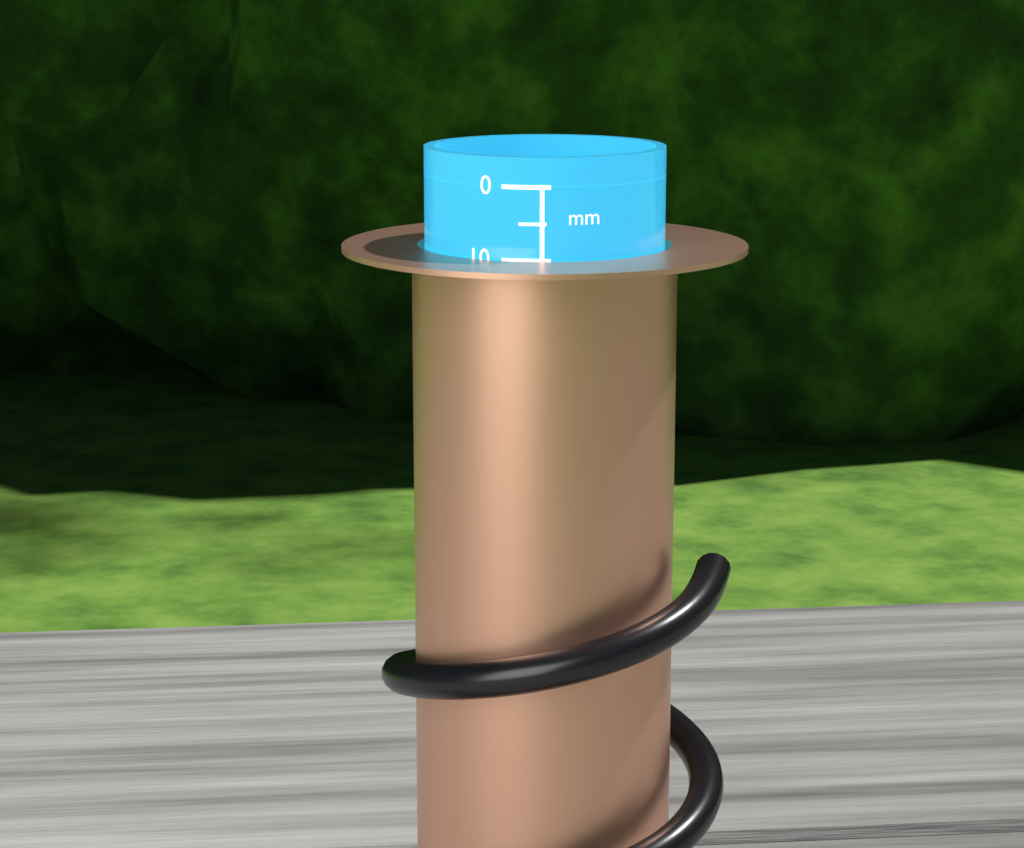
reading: 10 mm
